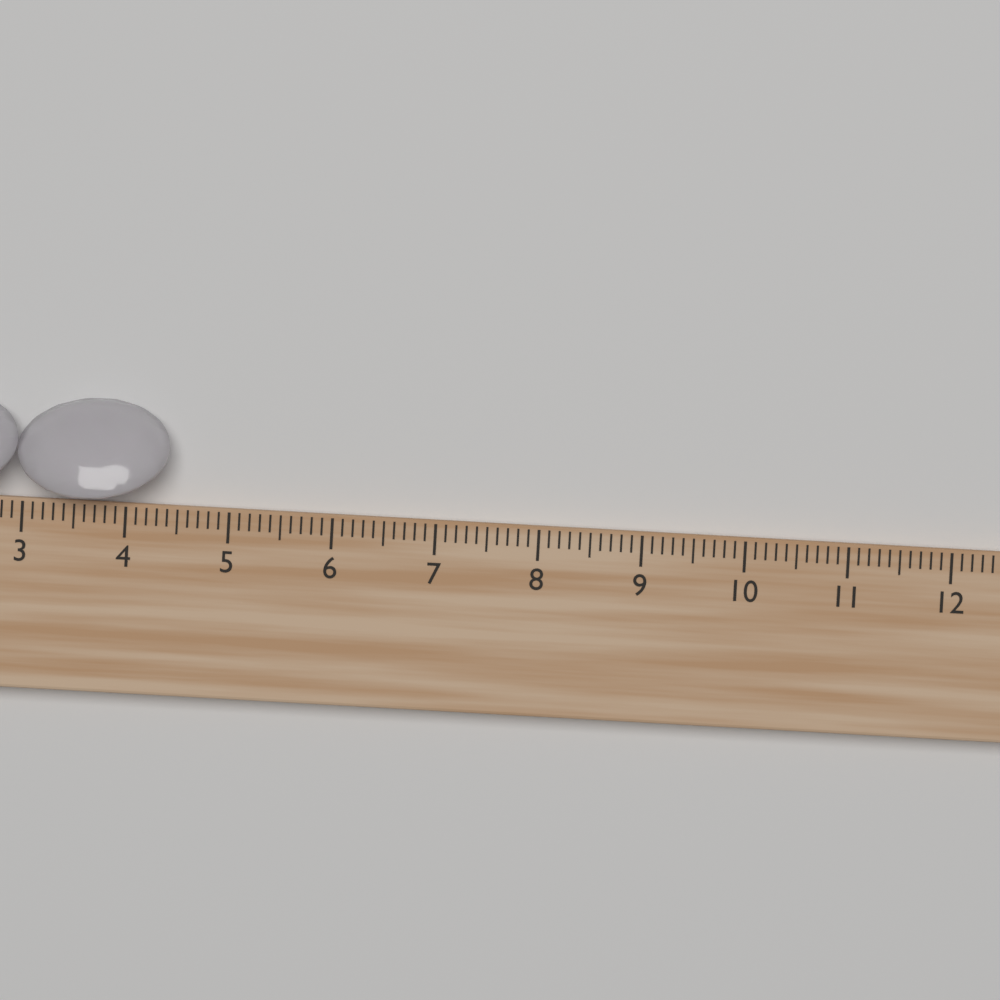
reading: 4.4 cm
